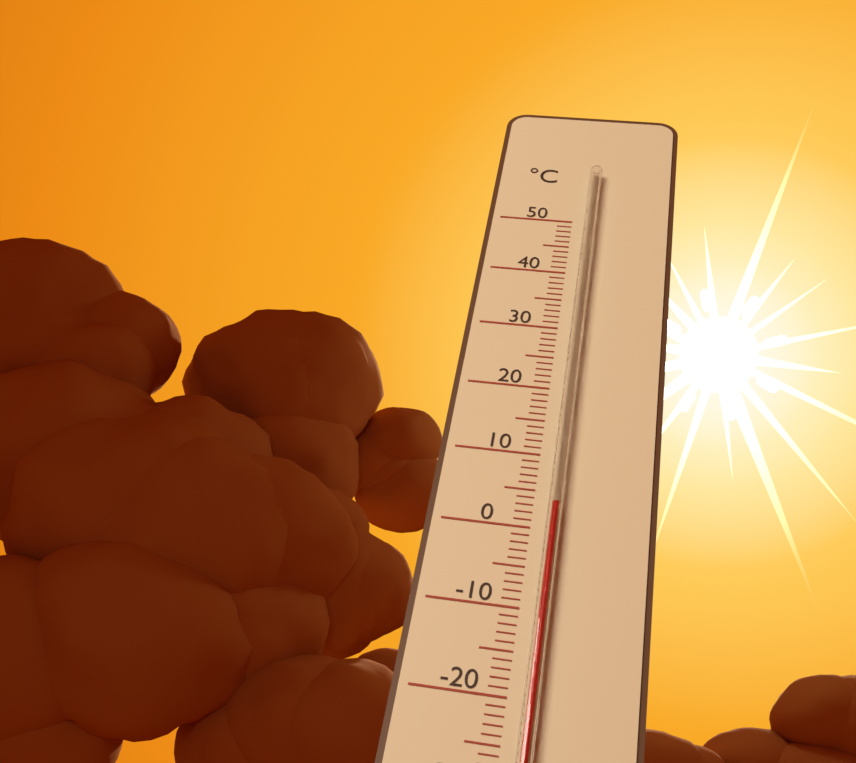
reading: 3 °C
